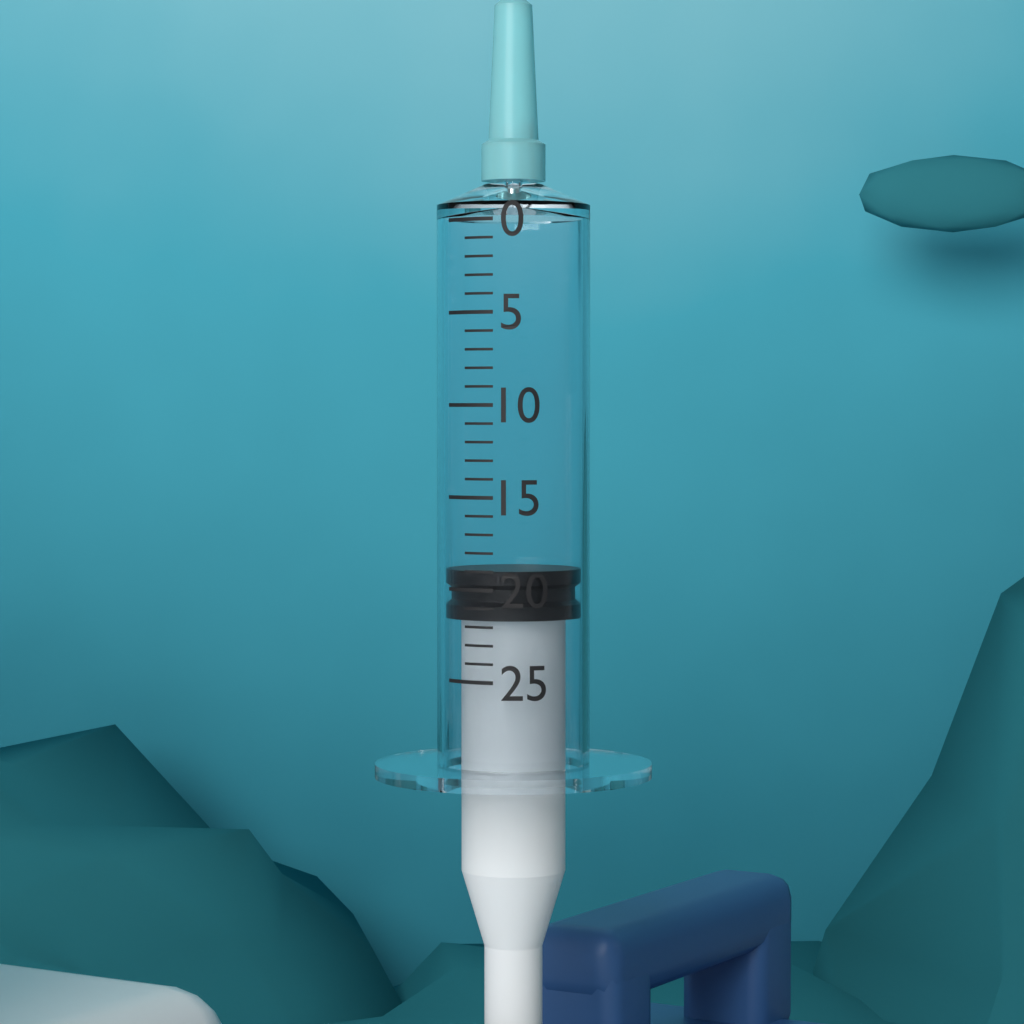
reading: 19 (no unit)
